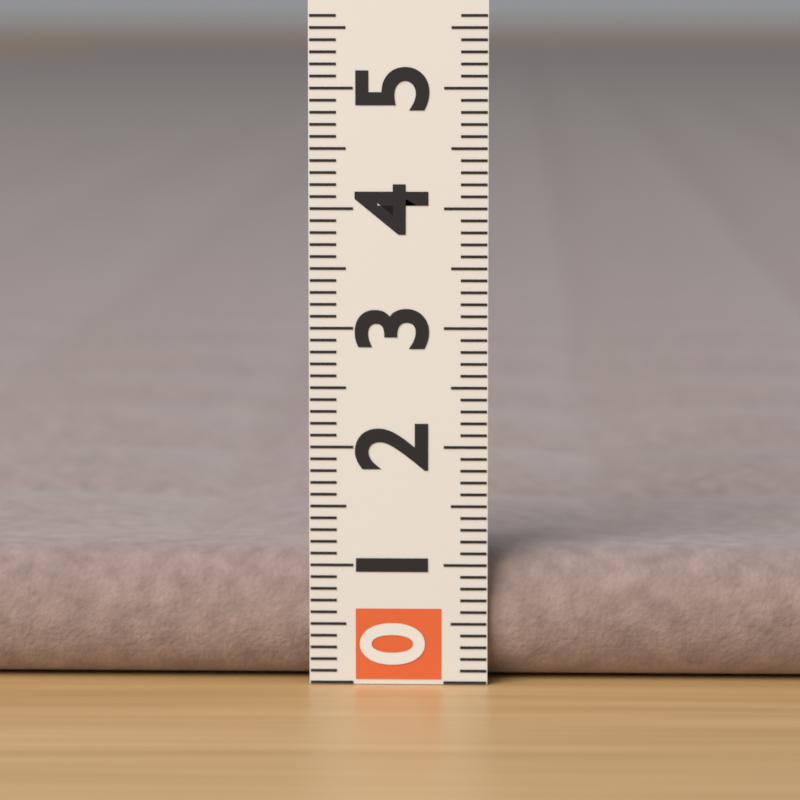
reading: 1.1 (no unit)
